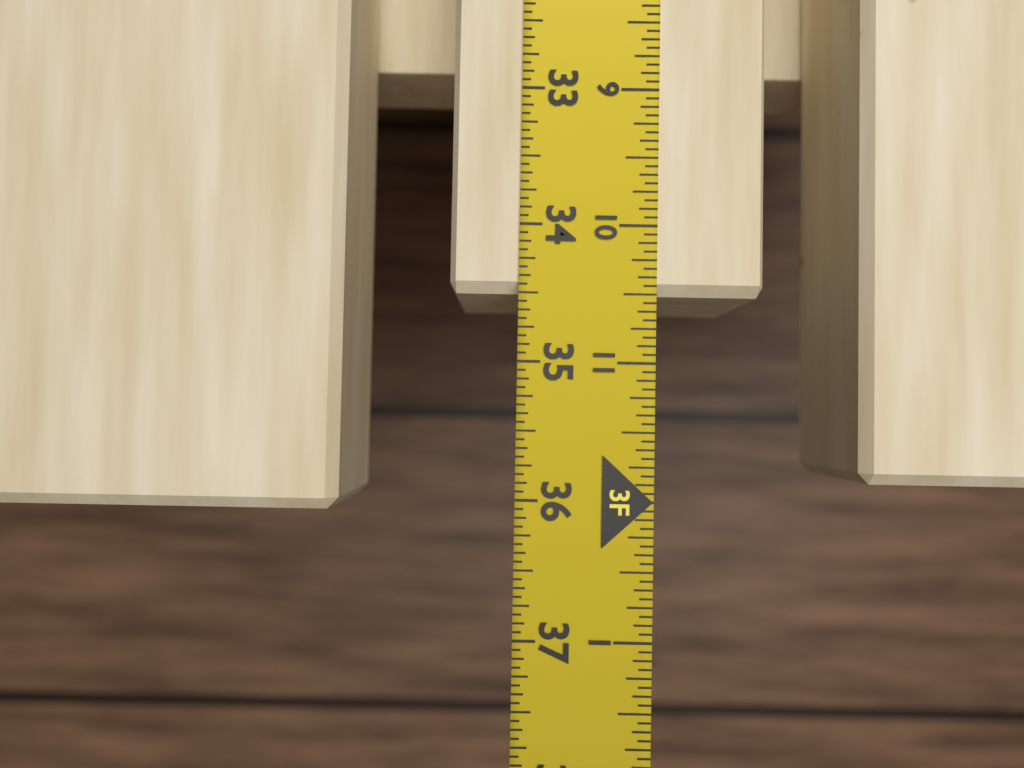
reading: 34.5000 in
